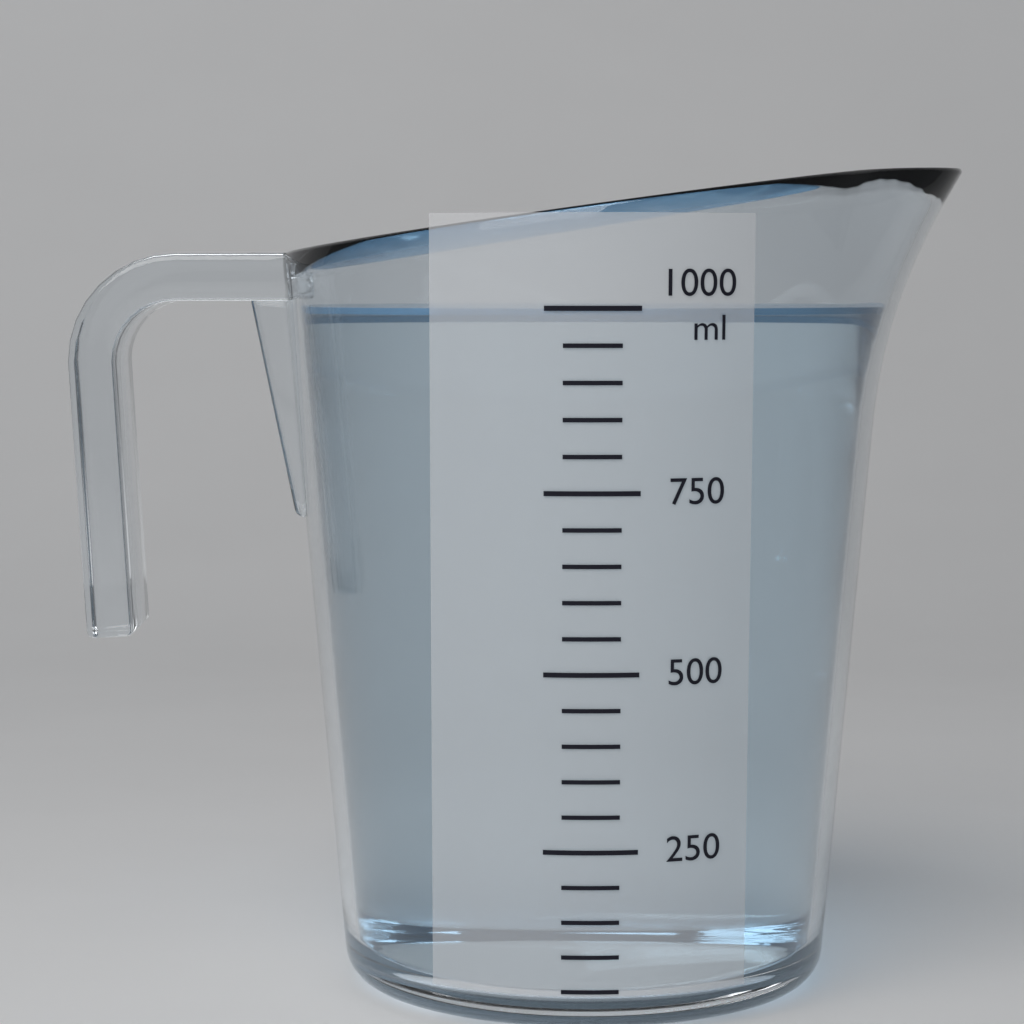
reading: 1000 ml
